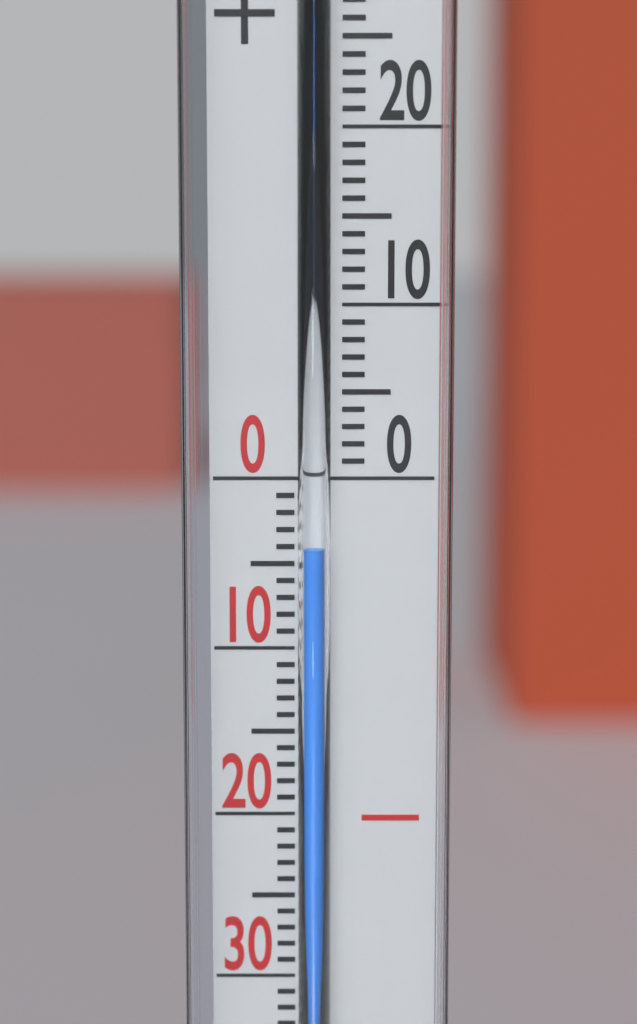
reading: -4 °C
